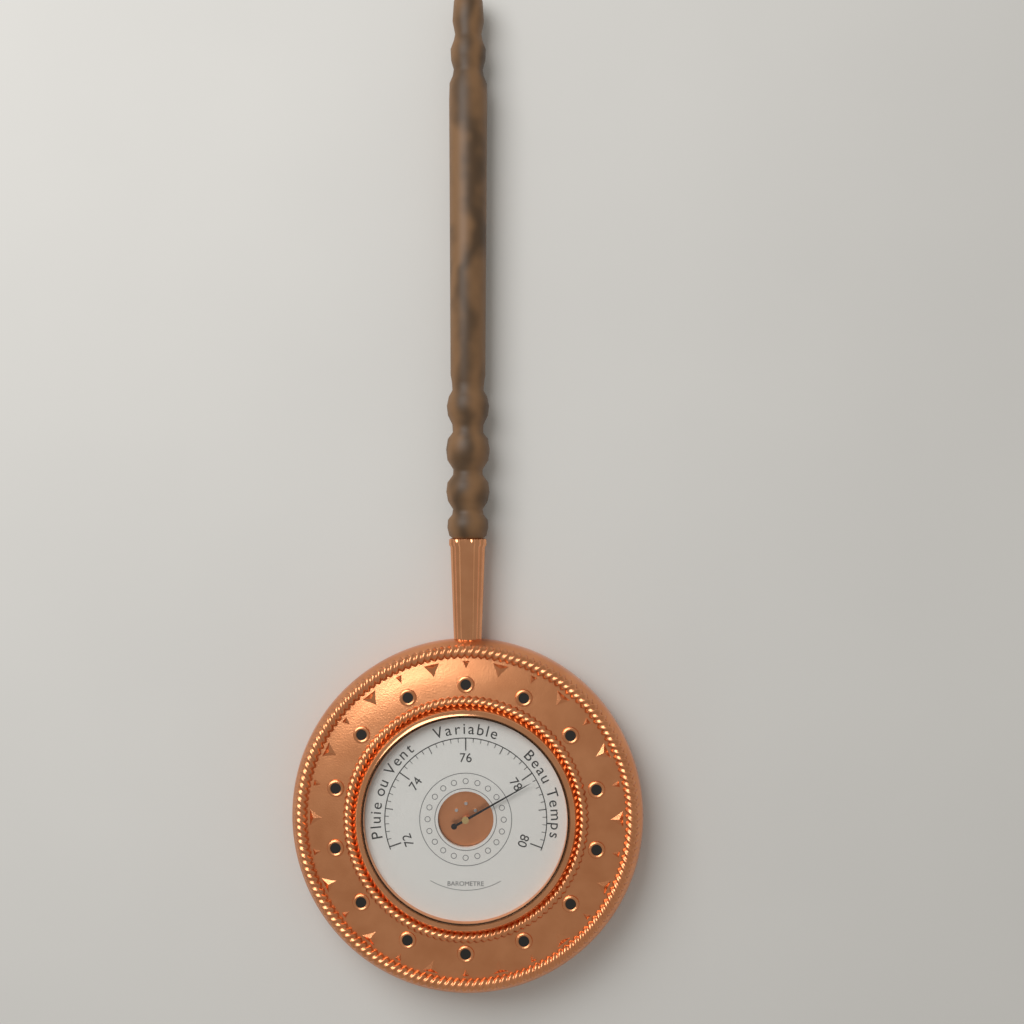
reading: 78.2 (no unit)
